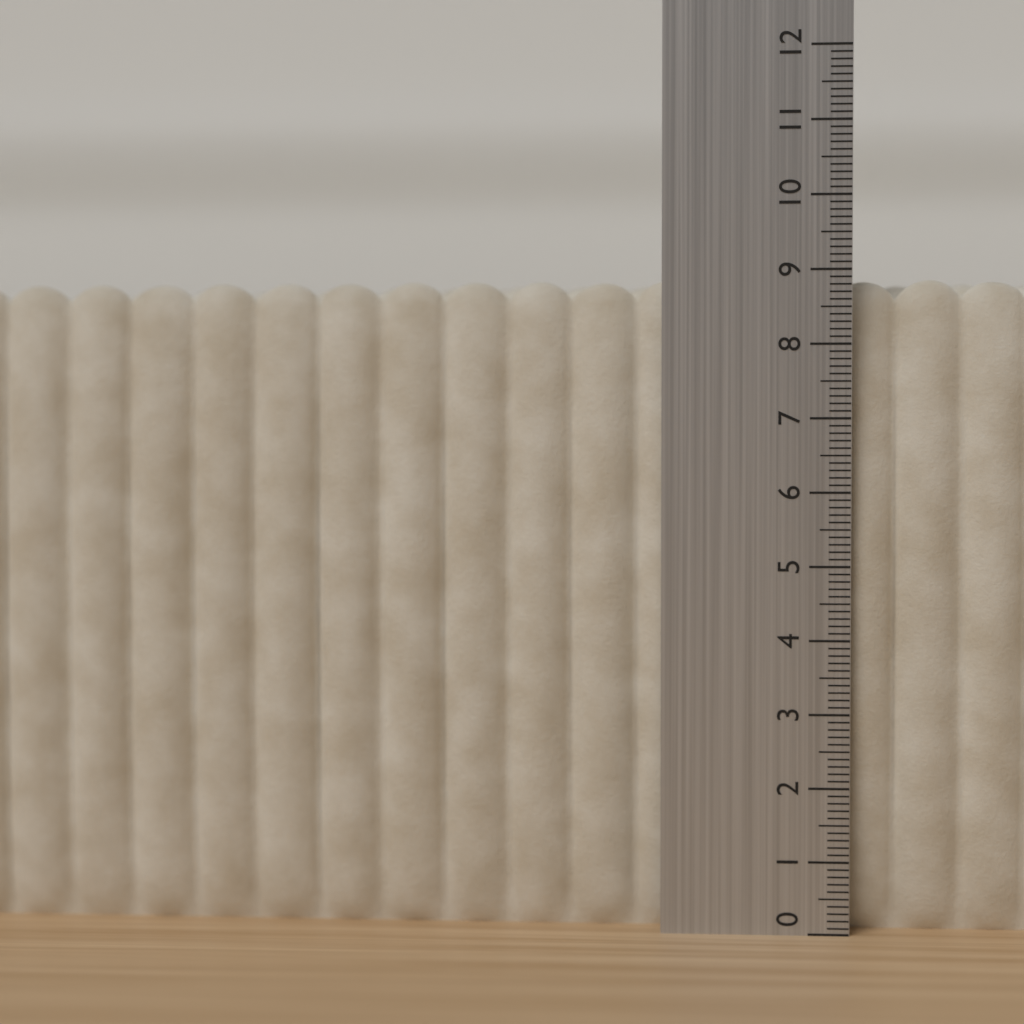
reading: 8.9 (no unit)
